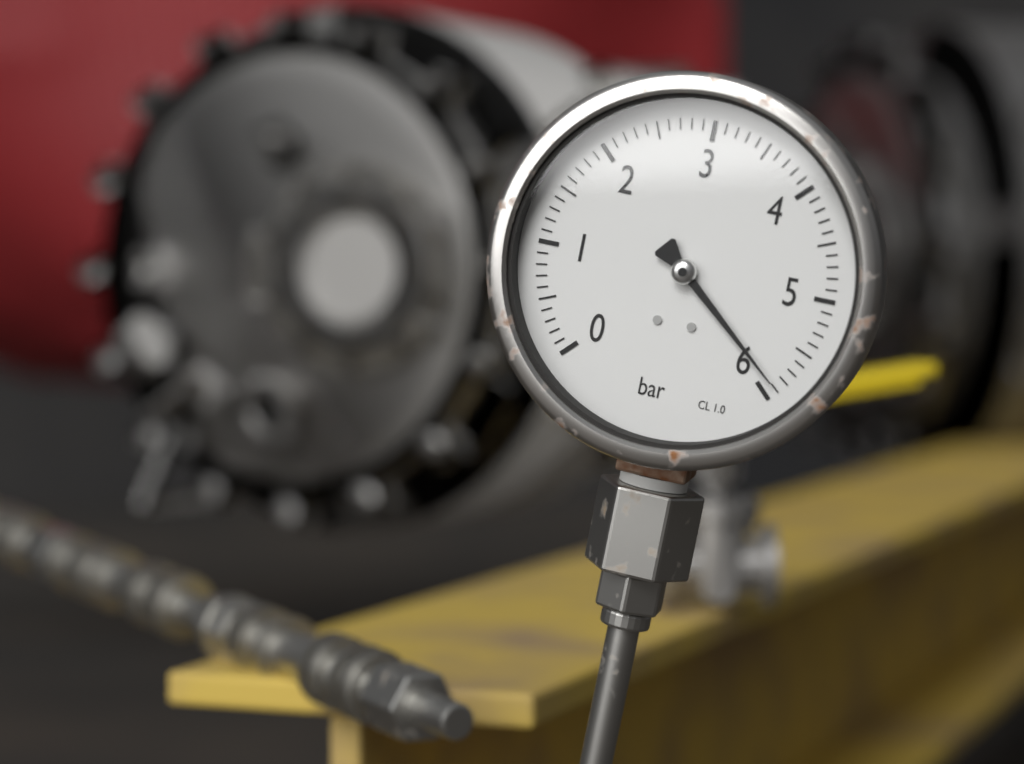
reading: 5.9 bar
